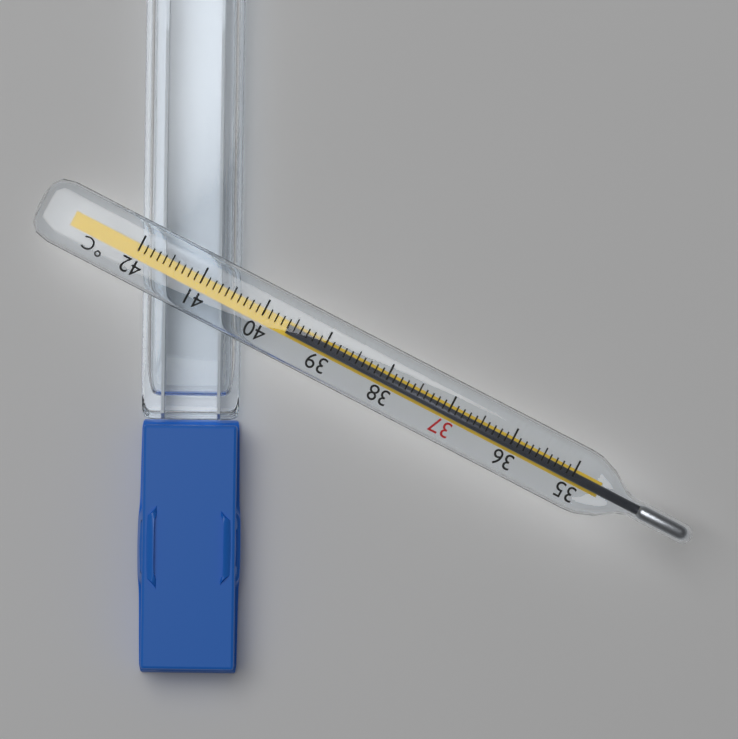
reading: 39.6 °C
